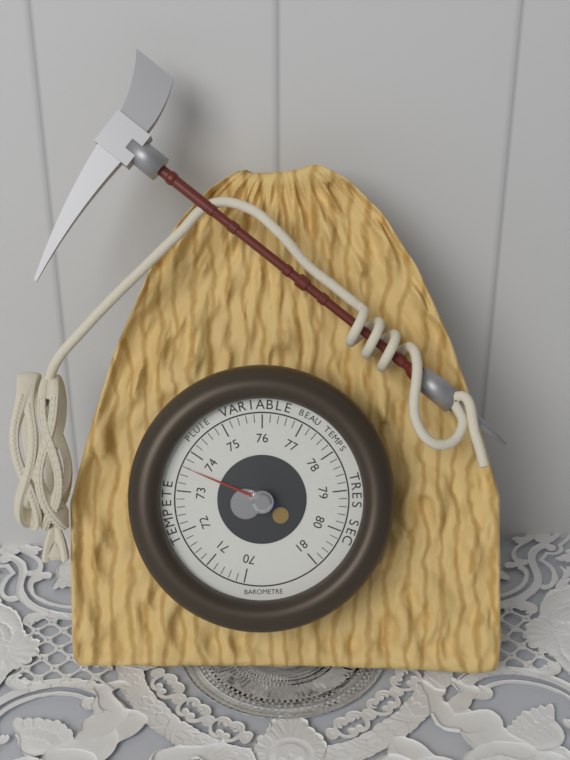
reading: 73.6 (no unit)
